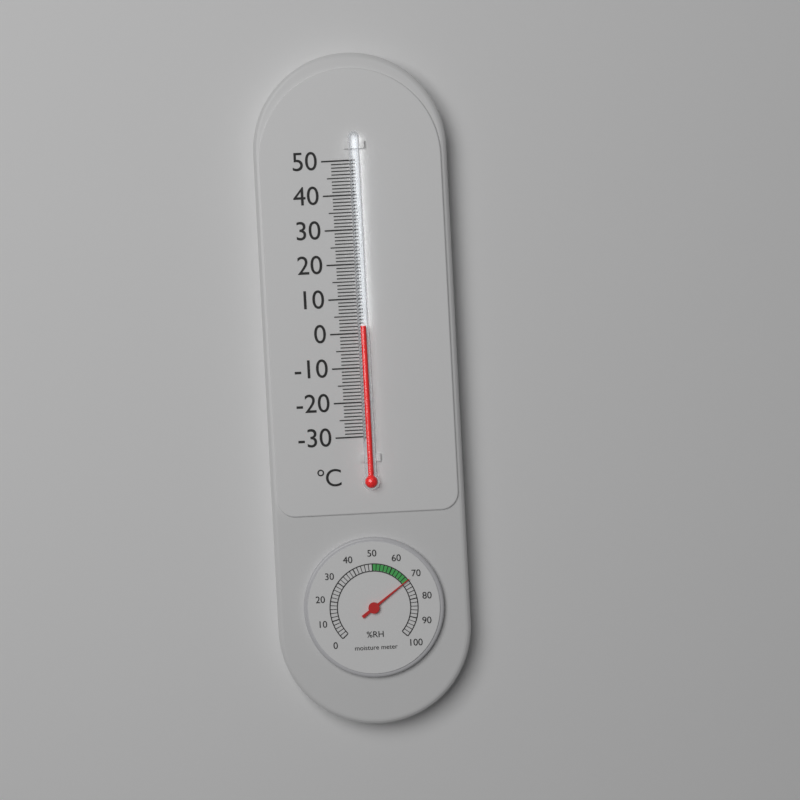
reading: 2 °C
